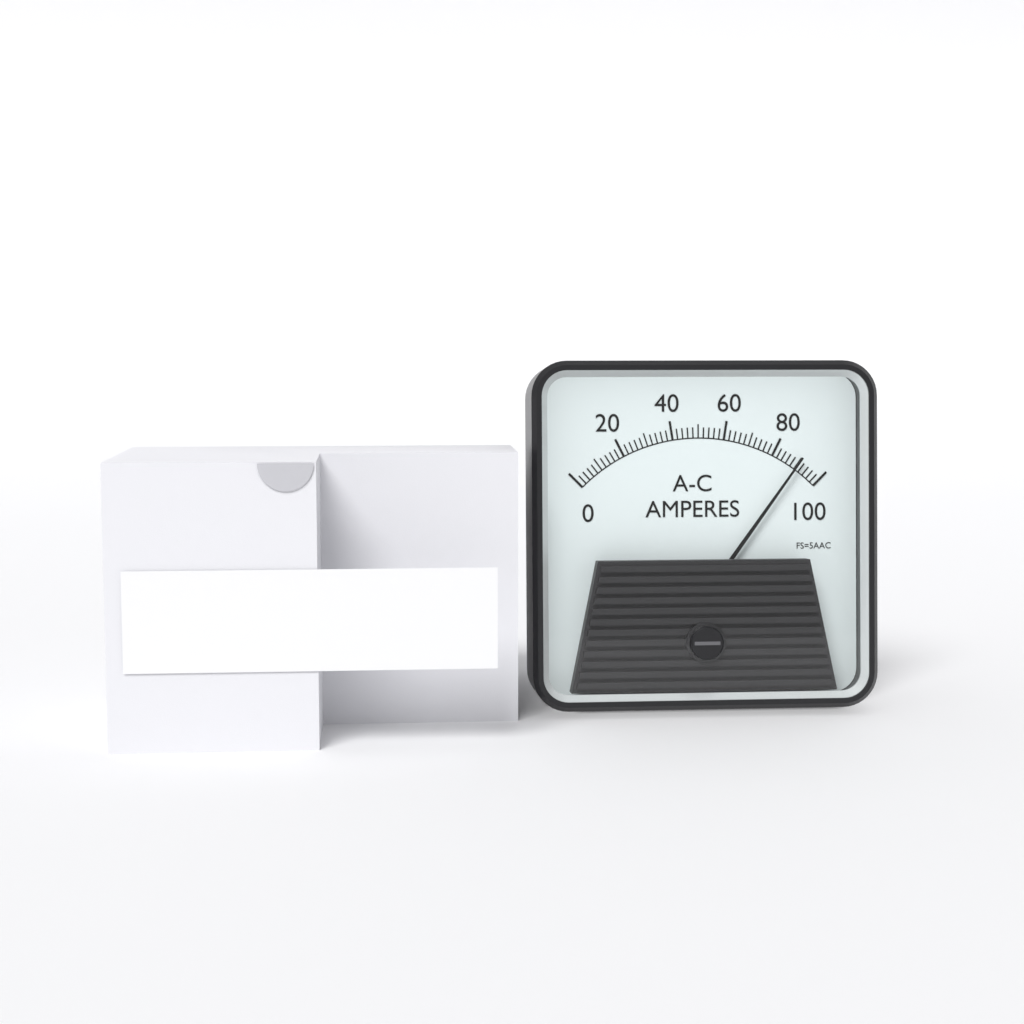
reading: 90 A
